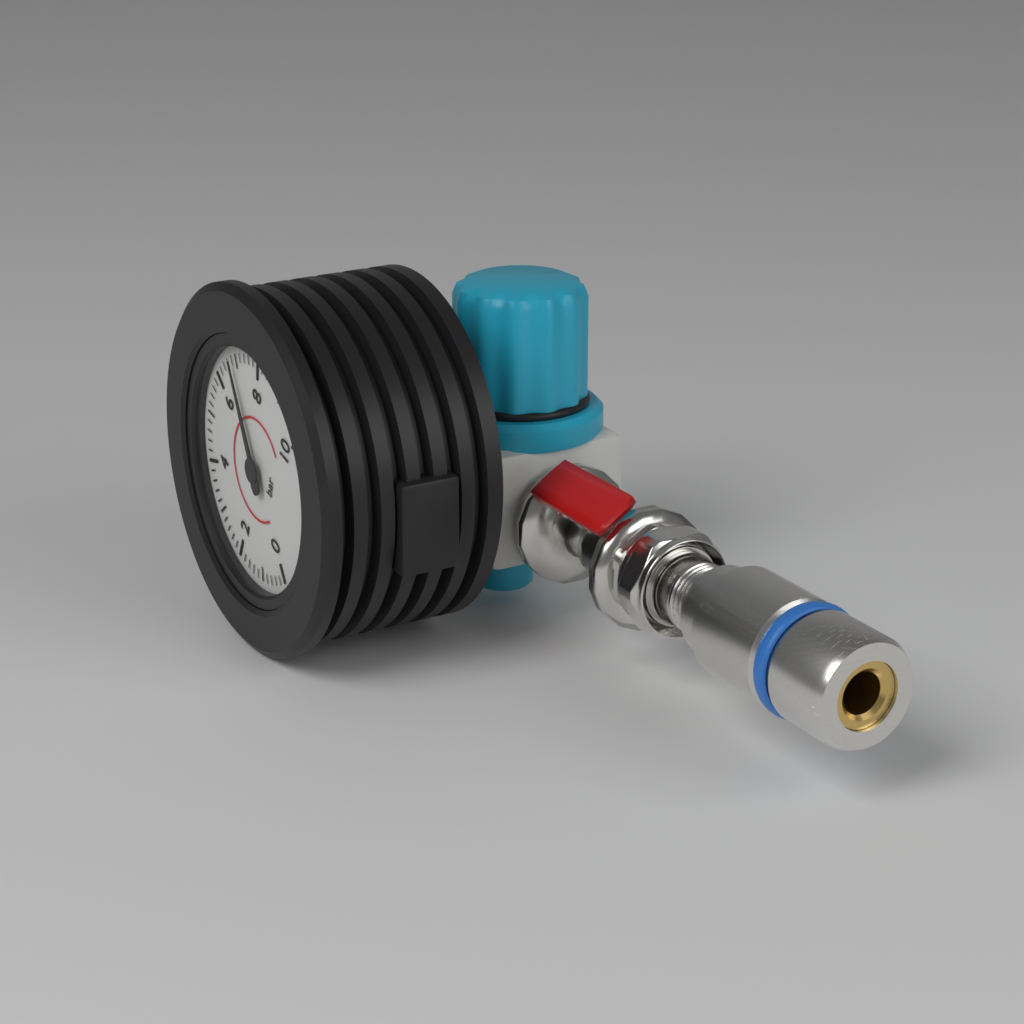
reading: 6.8 bar
